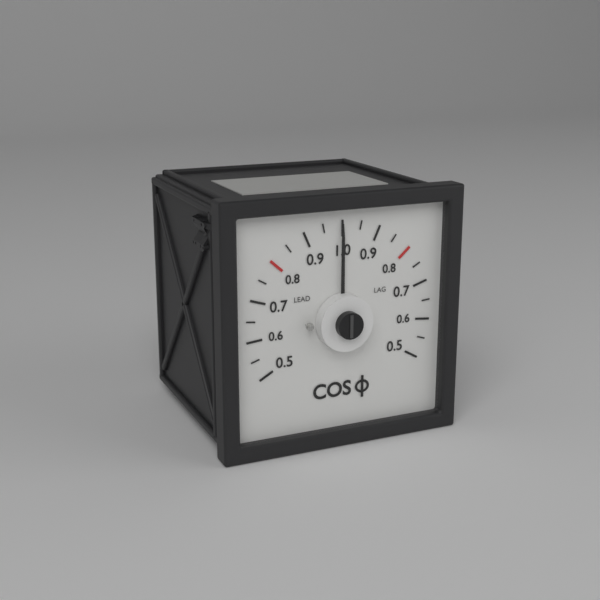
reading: 1.00 cosφ
